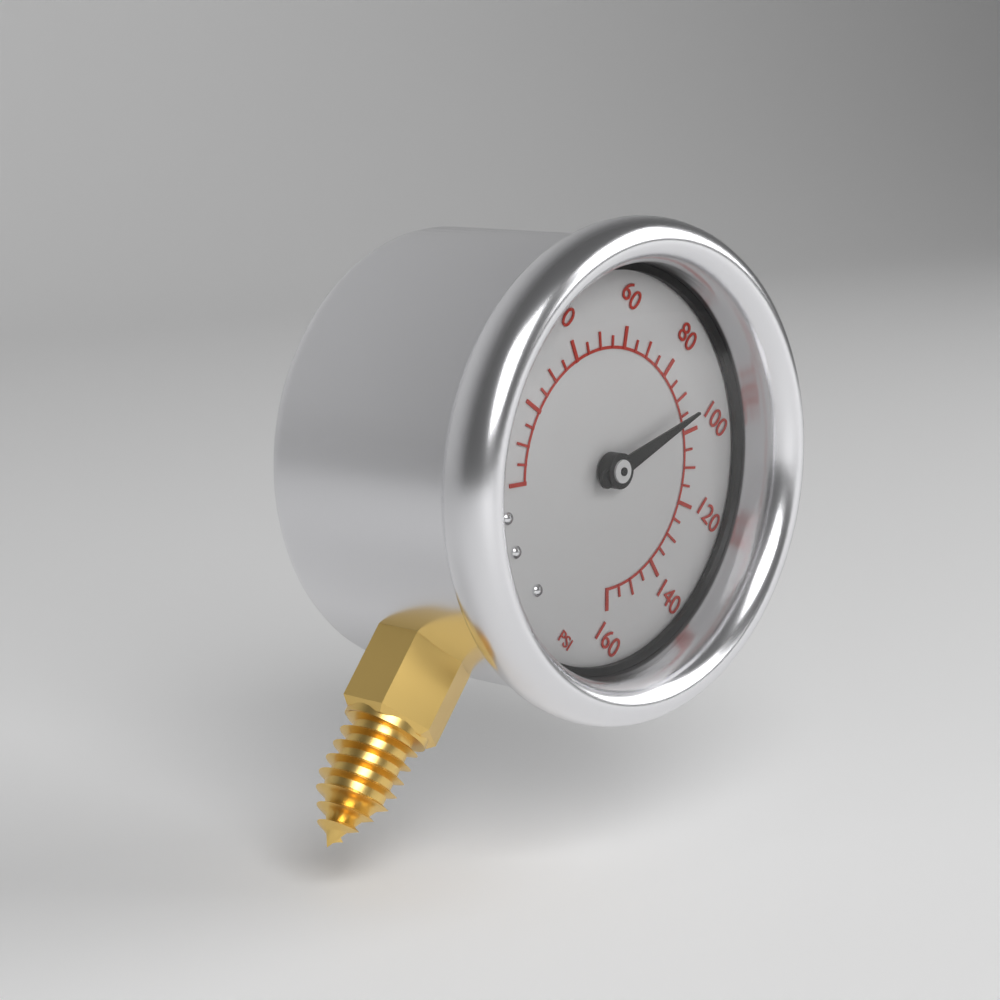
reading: 95 psi
